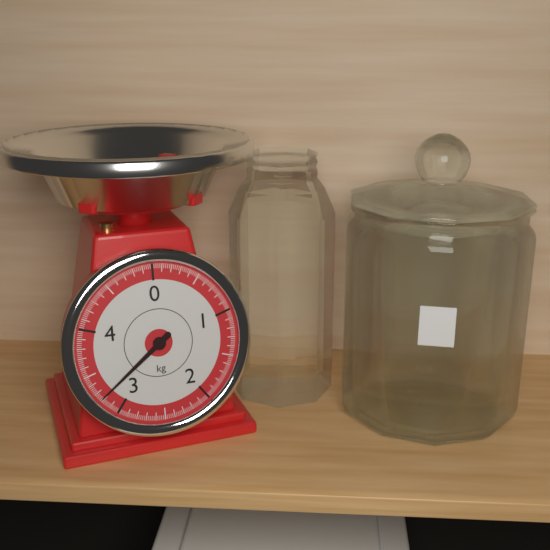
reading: 3.22 kg
